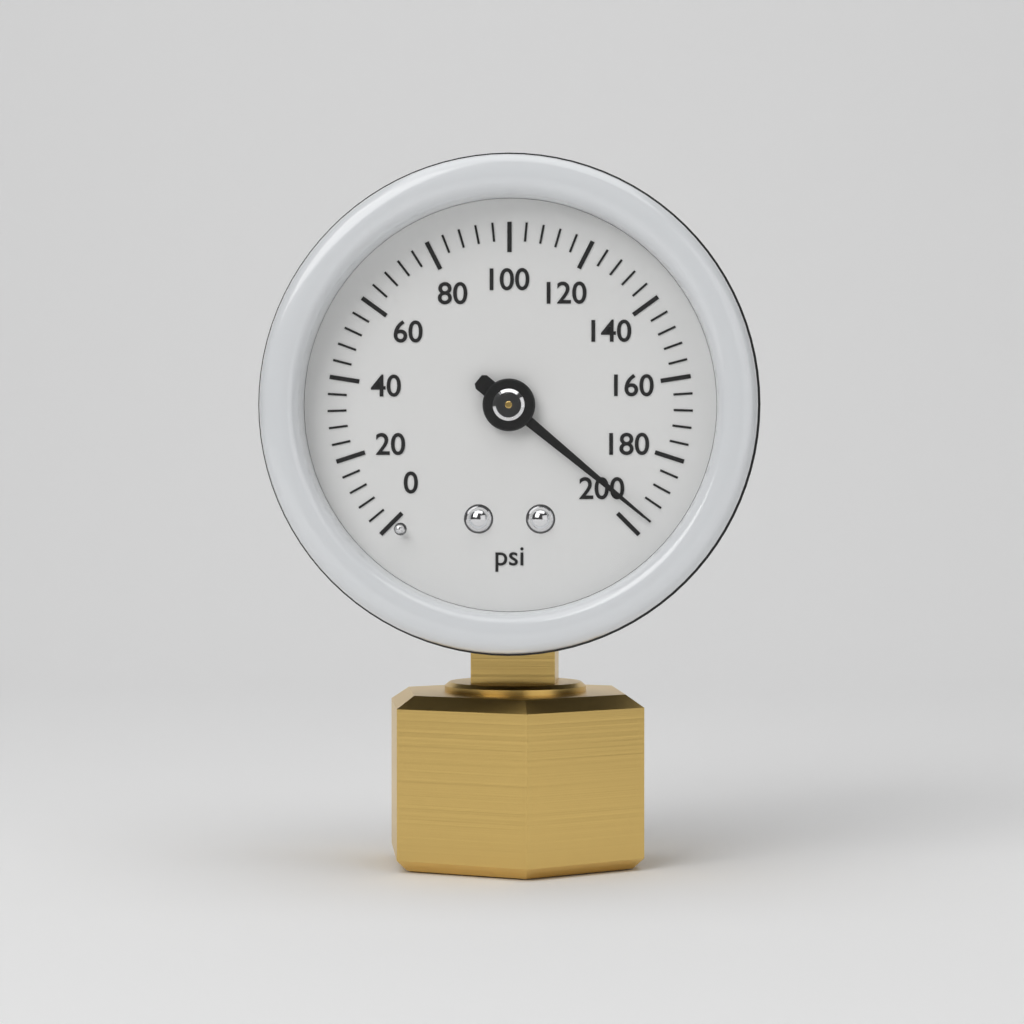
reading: 196 psi
